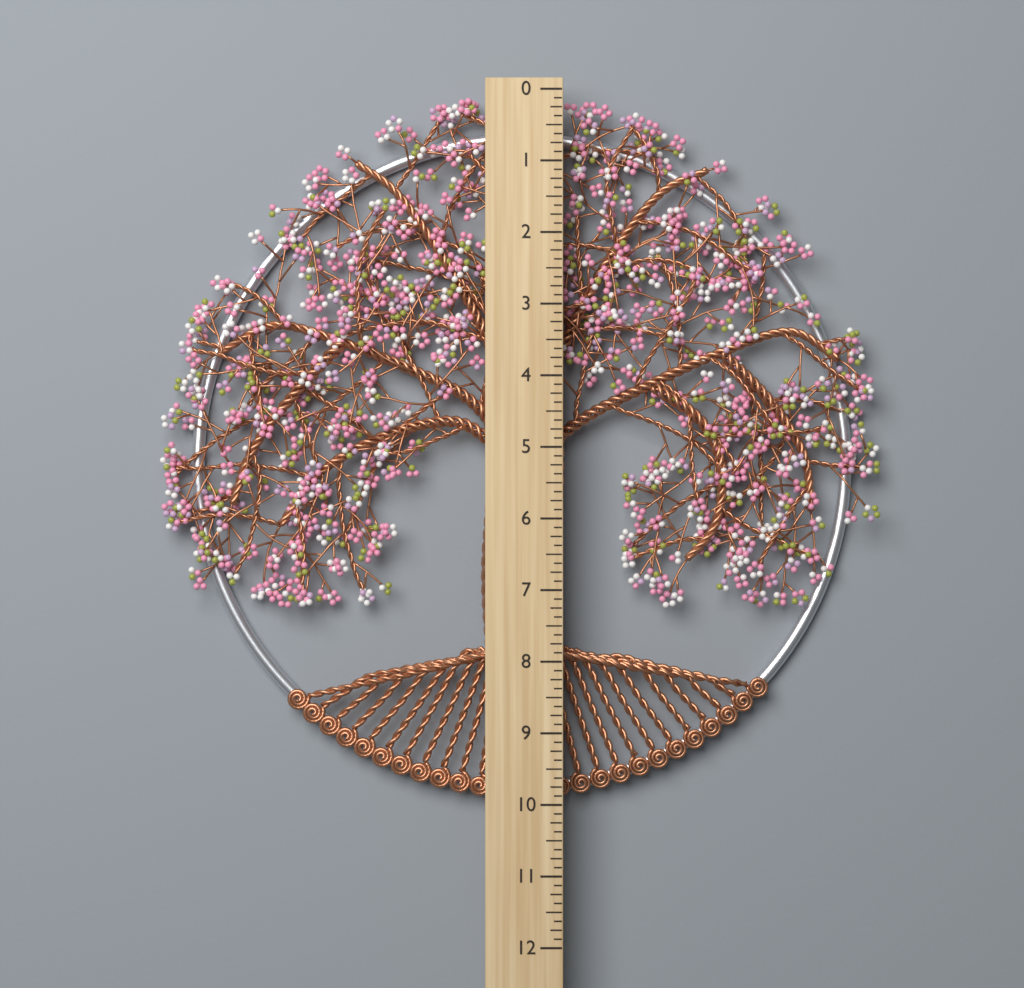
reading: 10.000 (no unit)
